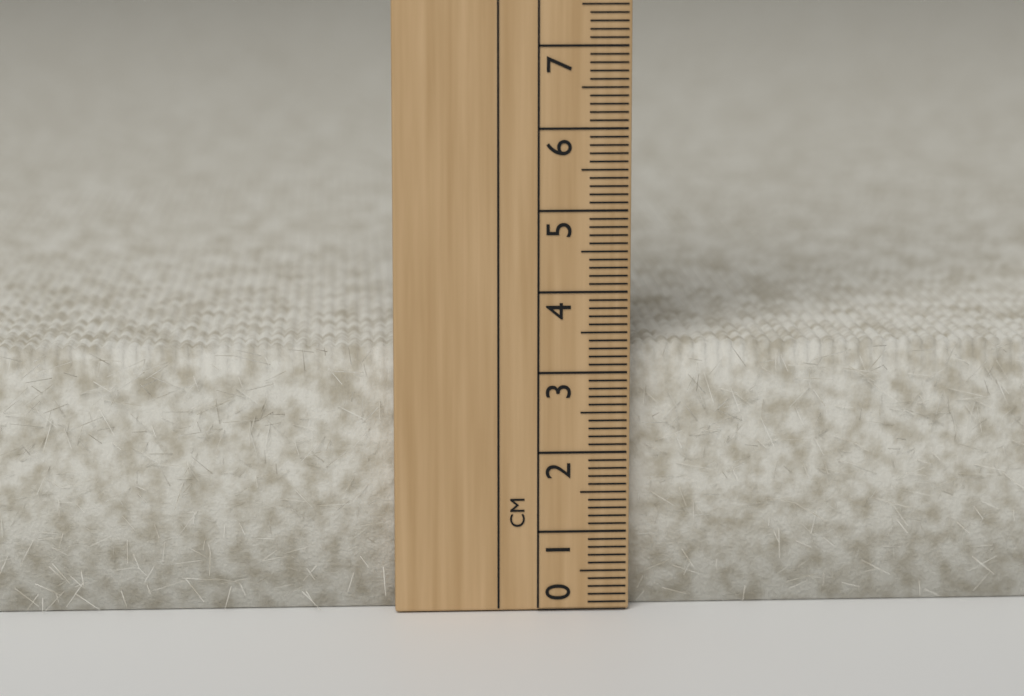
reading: 3.3 cm
